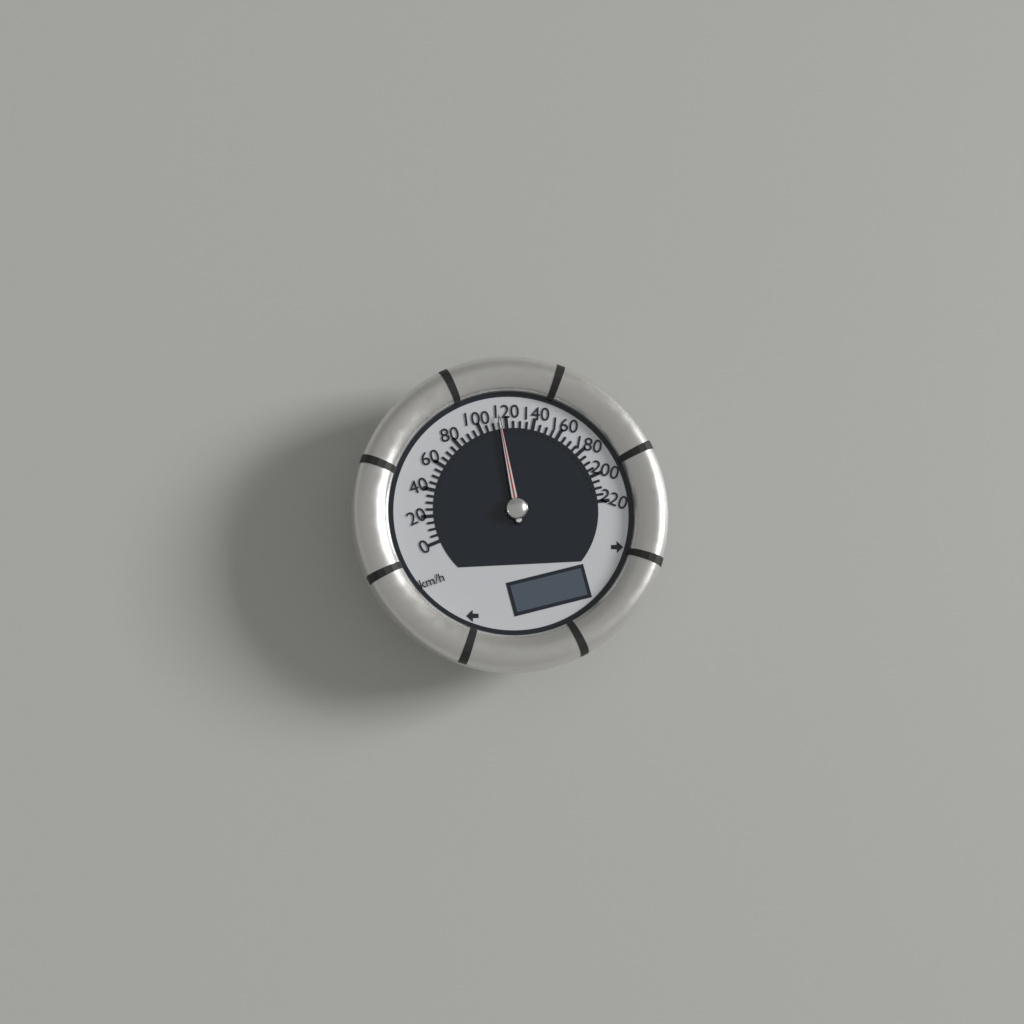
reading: 115 km/h
